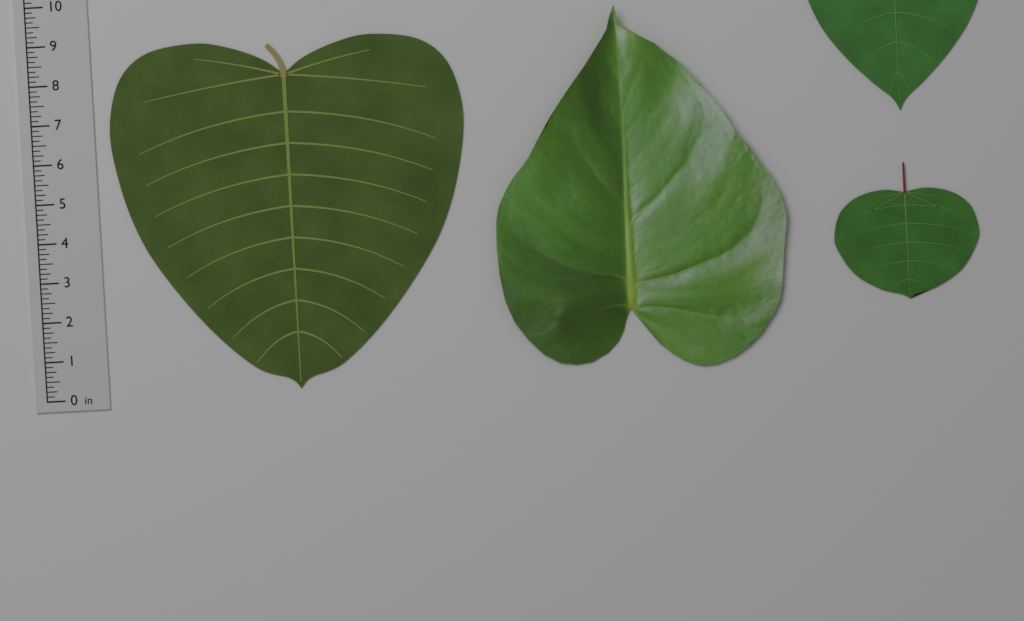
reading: 8.875 in
